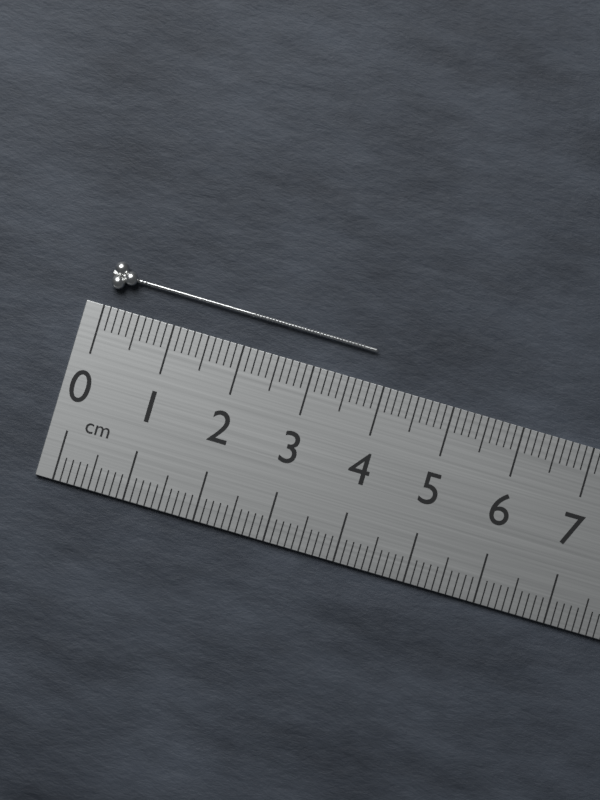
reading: 3.8 cm
